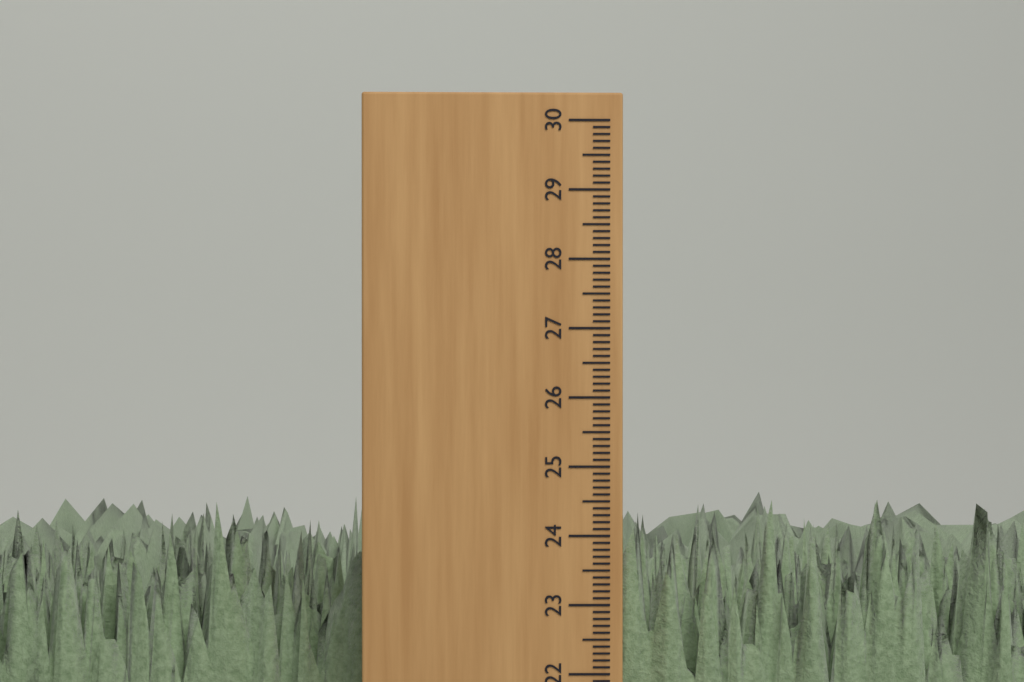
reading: 24.5 cm
